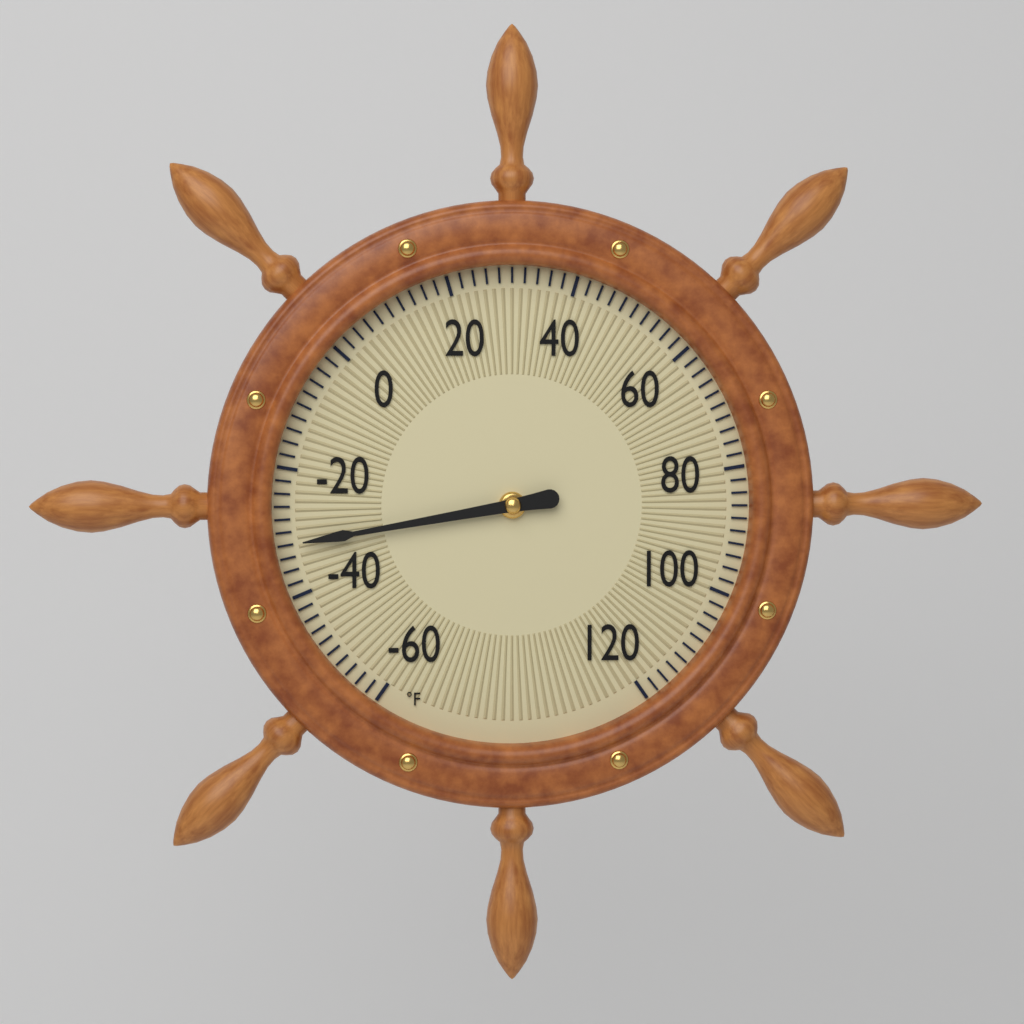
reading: -32 °F
